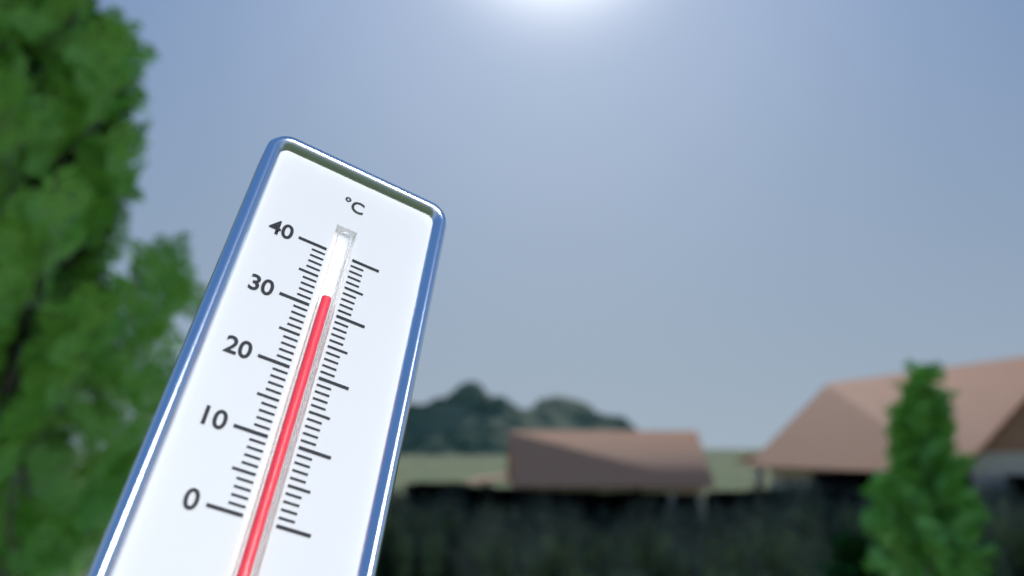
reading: 32 °C
